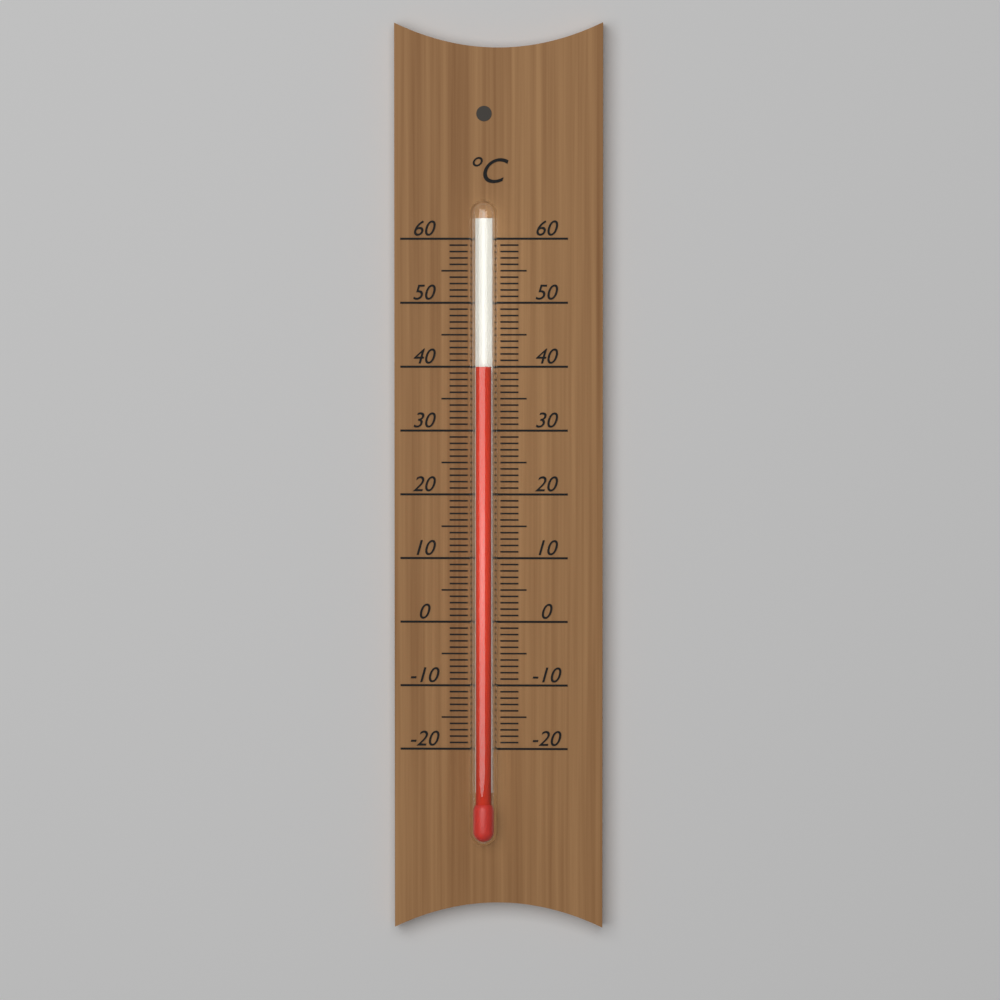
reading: 40 °C
